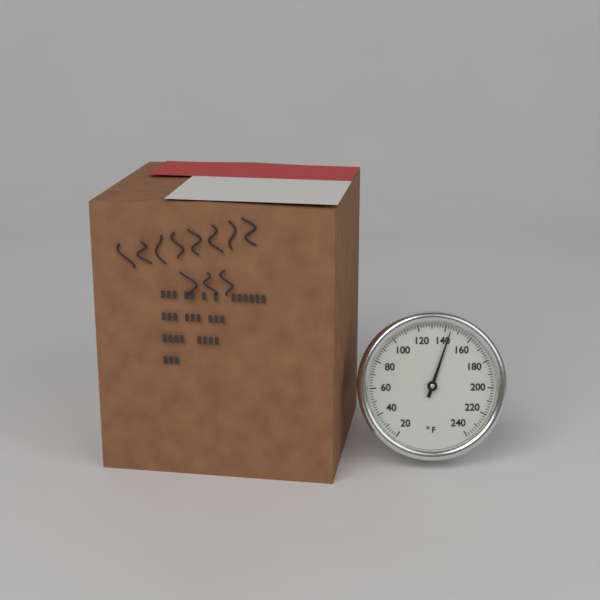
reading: 144 °F
